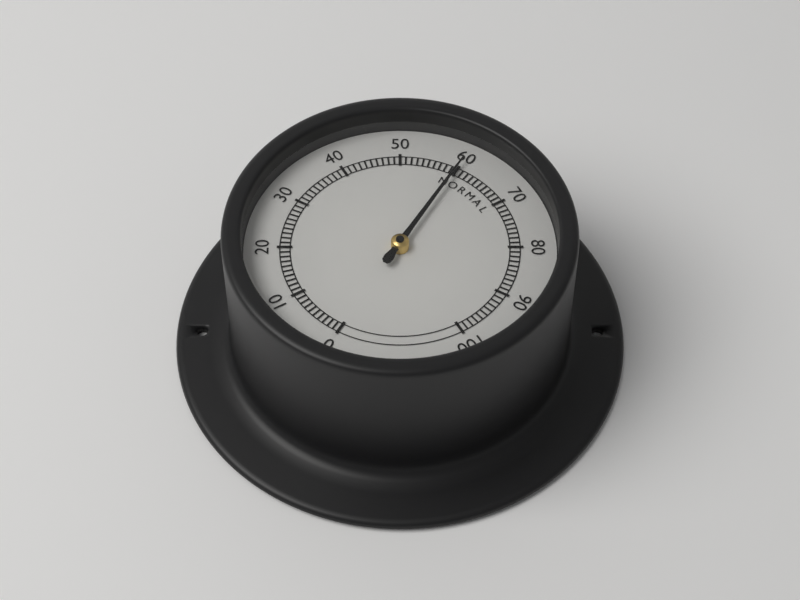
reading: 60 (no unit)
